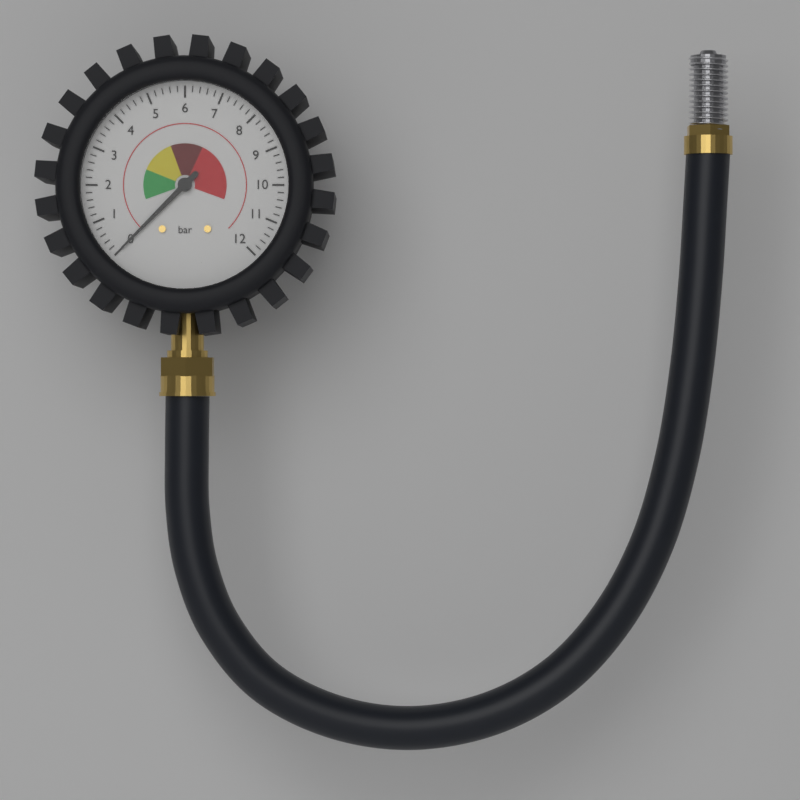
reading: 0.0 bar
